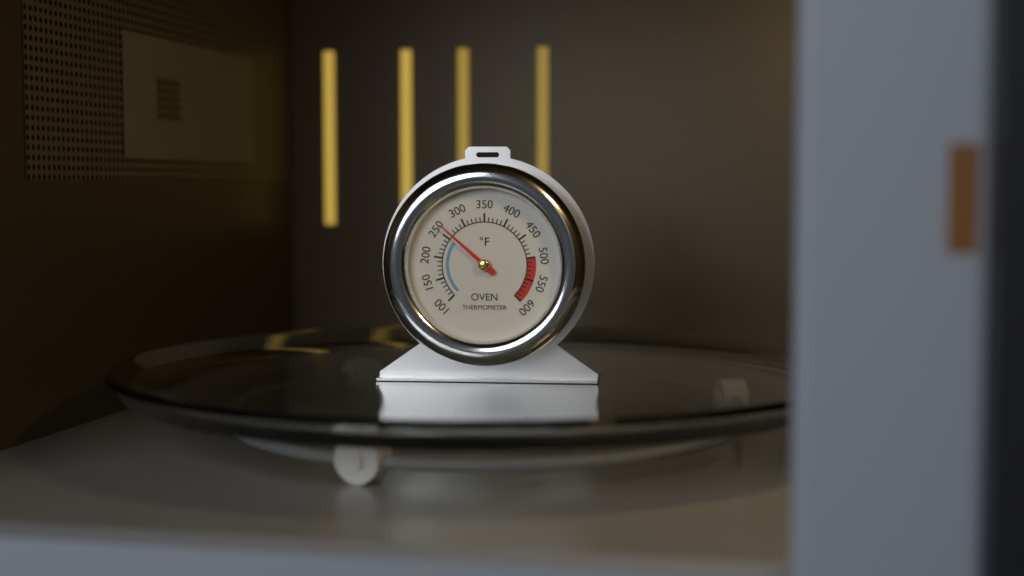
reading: 260 °F
